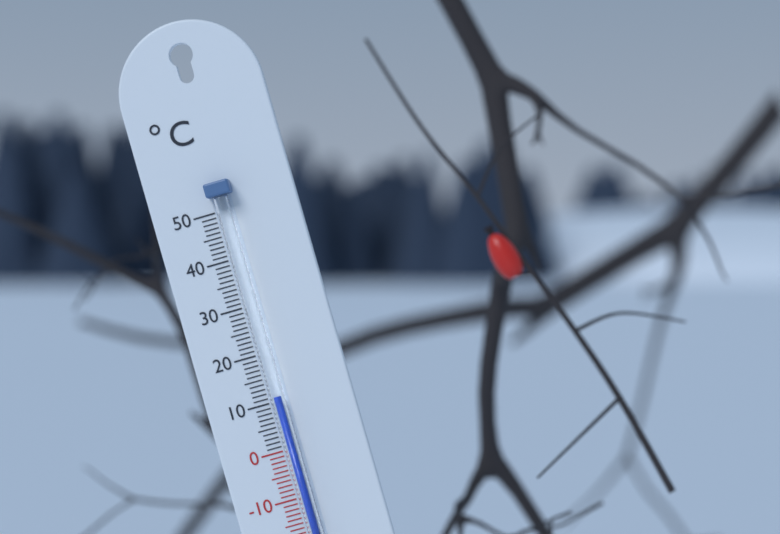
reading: 11 °C
